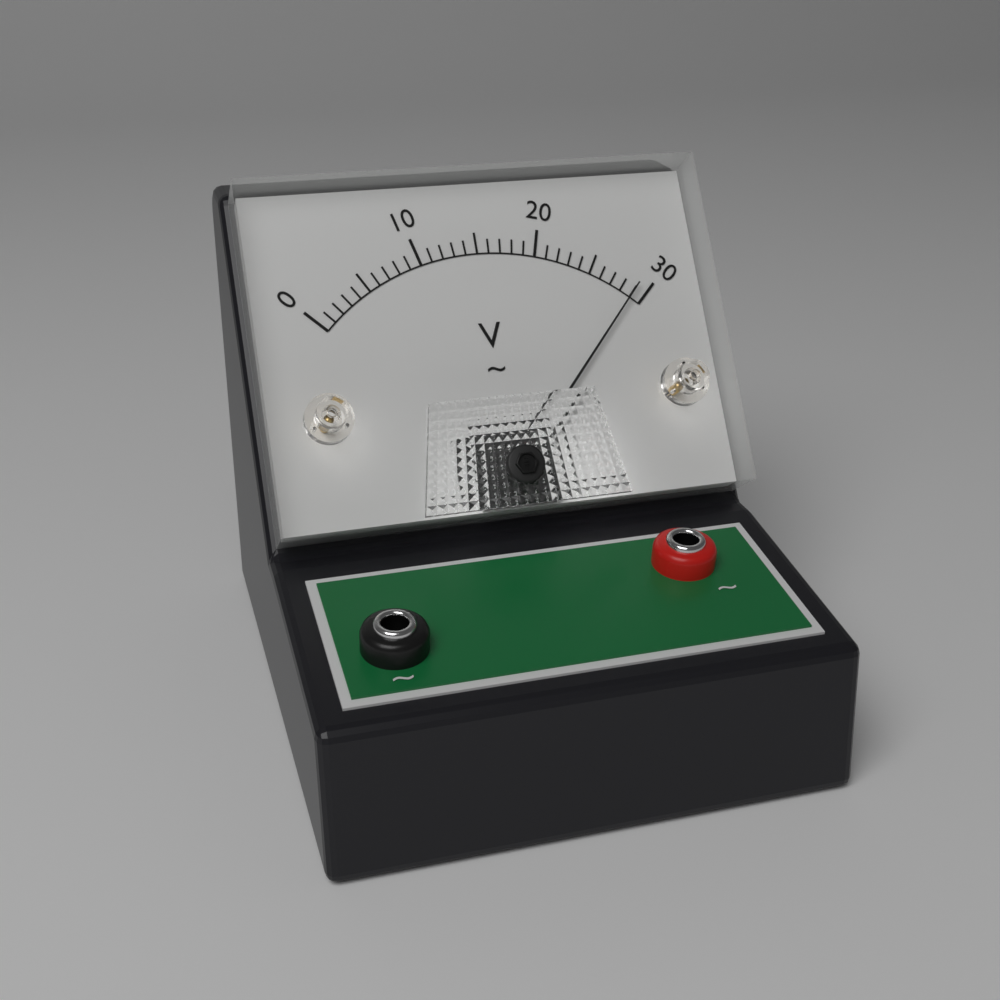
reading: 29 V
